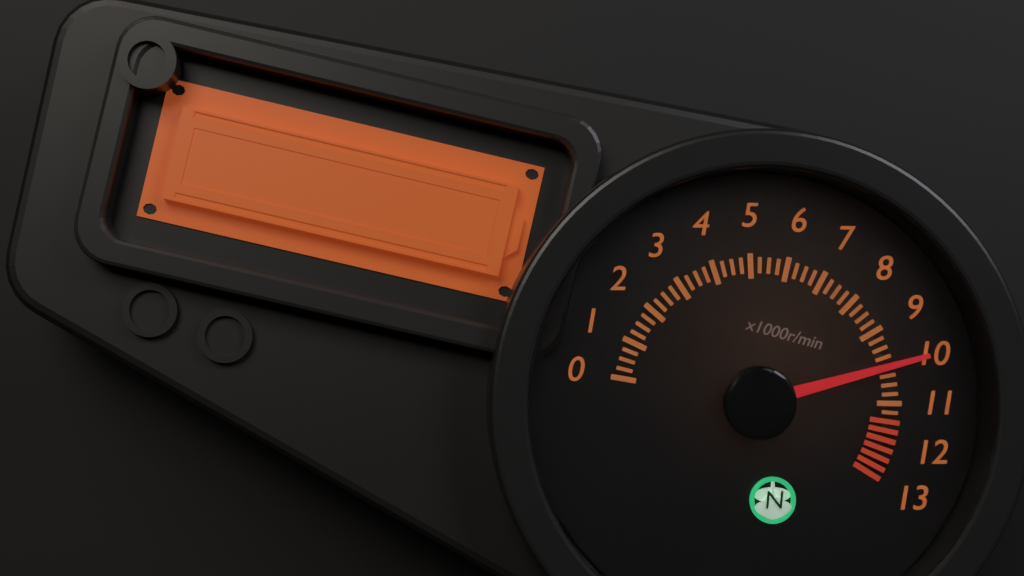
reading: 10.00 x1000r/min
